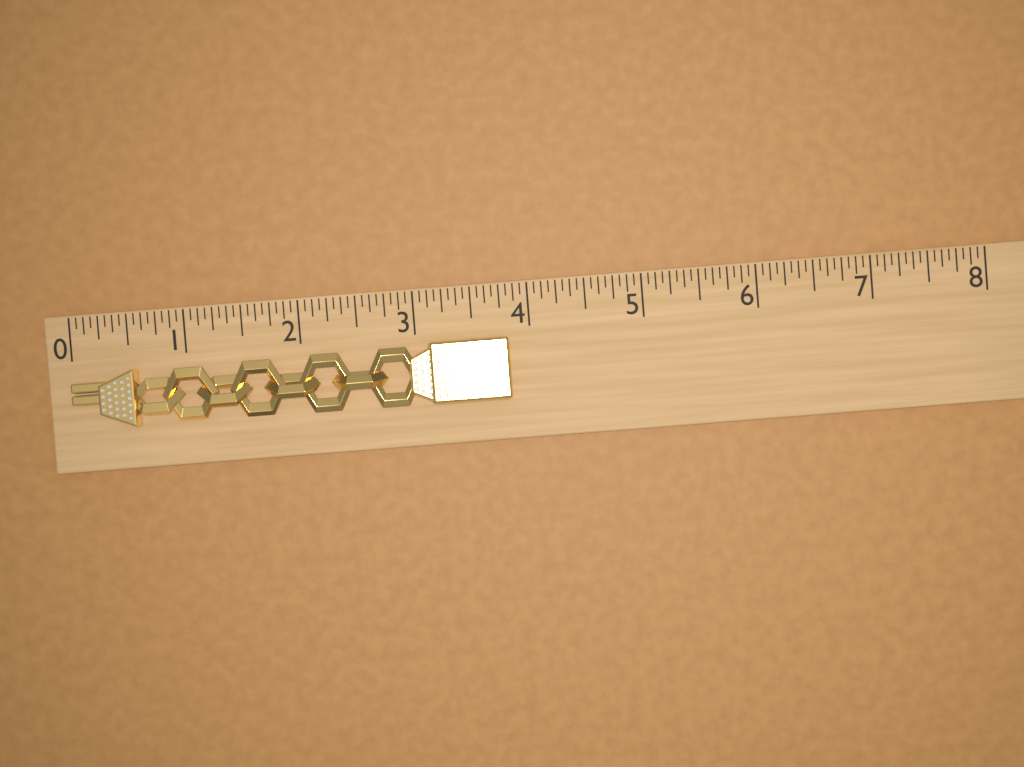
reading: 3.8125 (no unit)
